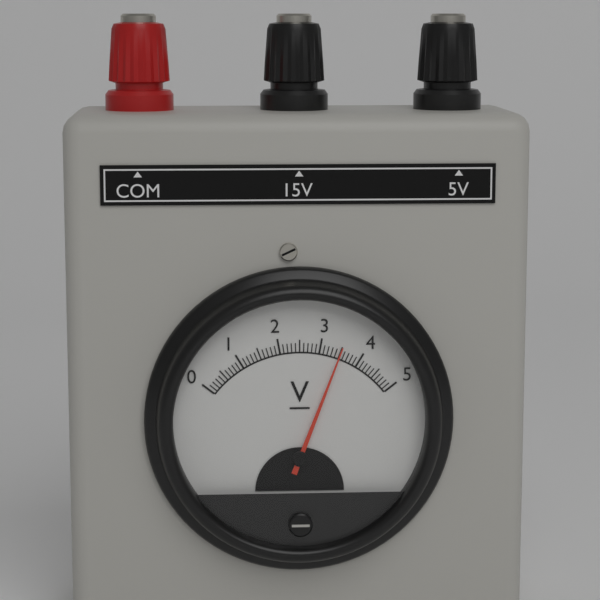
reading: 3.5 V
